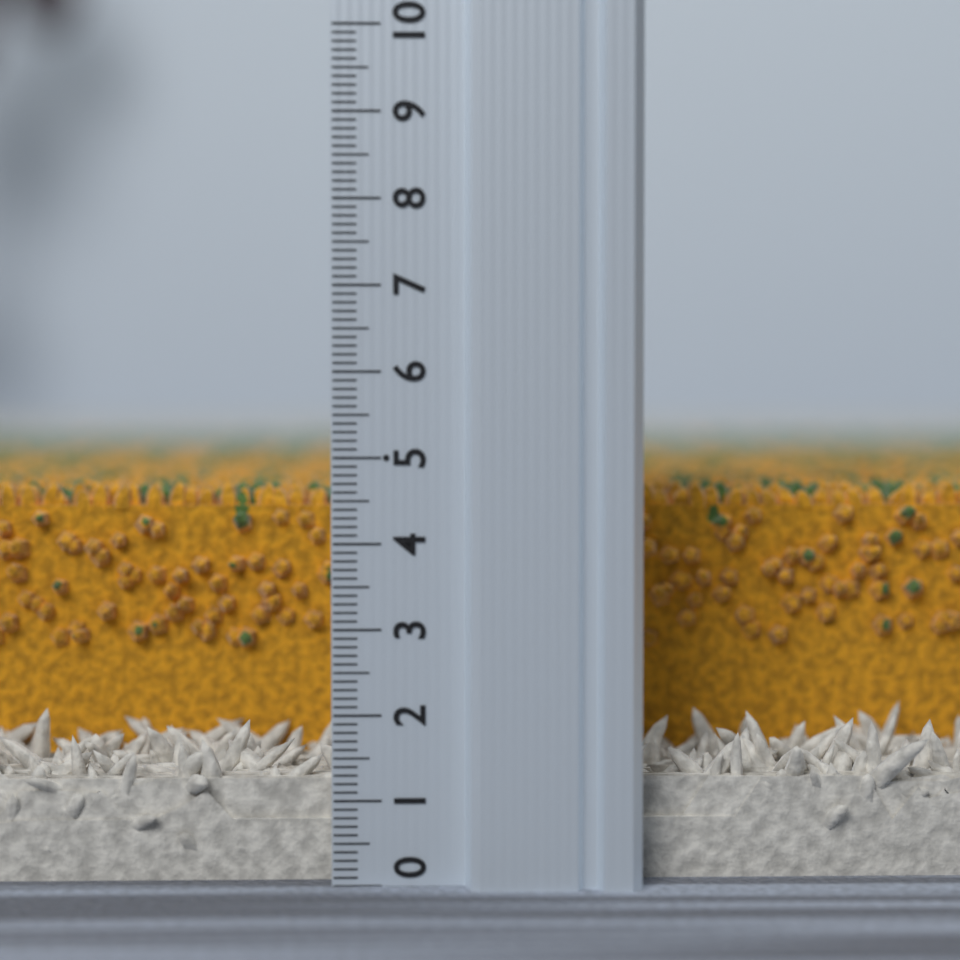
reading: 4.6 (no unit)
